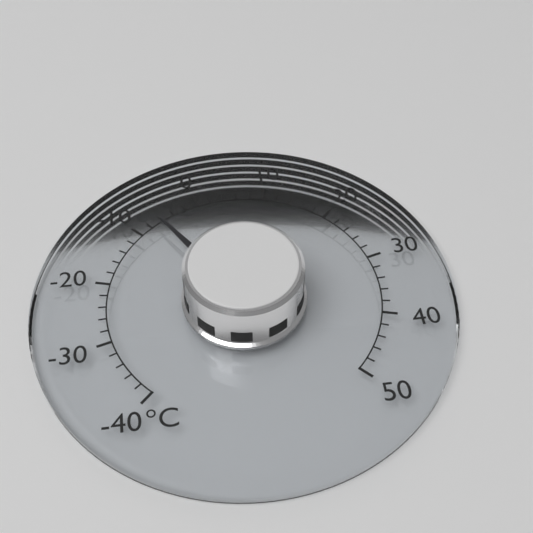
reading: -6 °C
